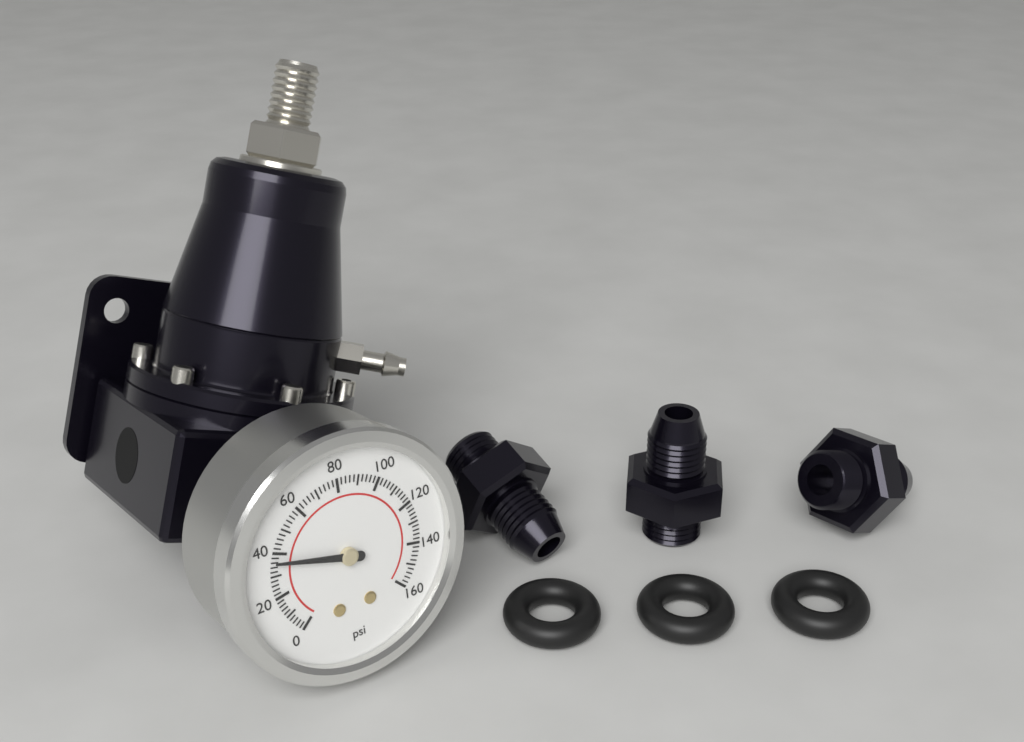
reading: 36 psi
